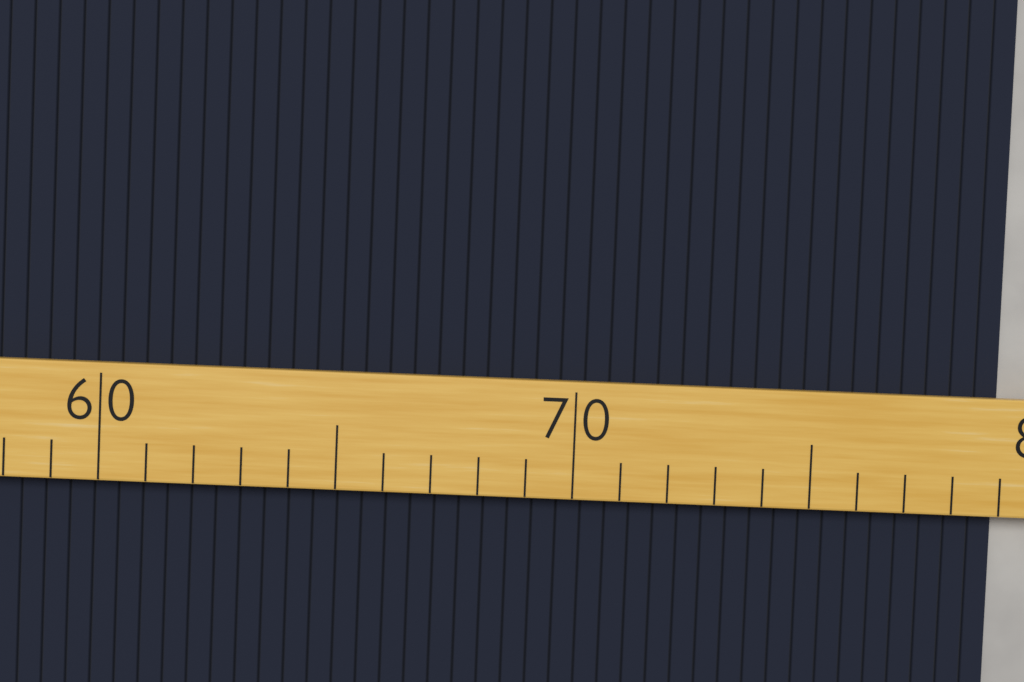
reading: 79 (no unit)
